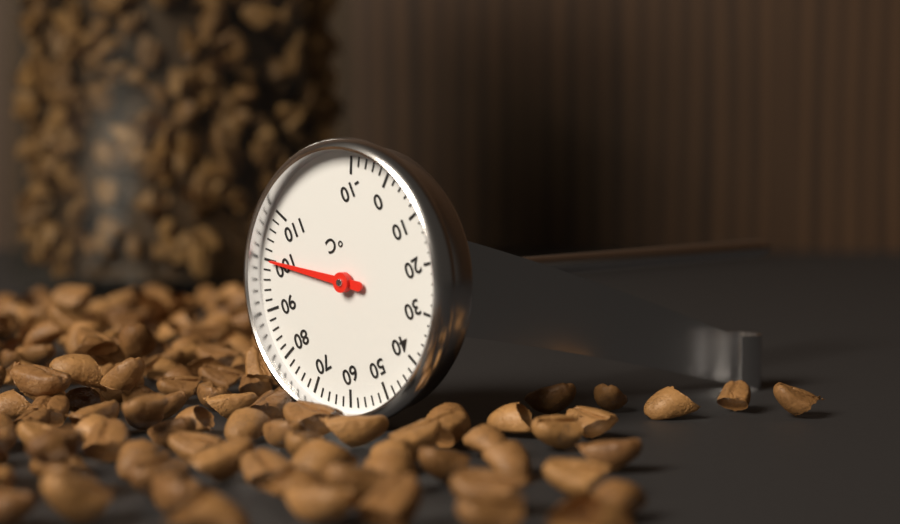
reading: 100 °C
